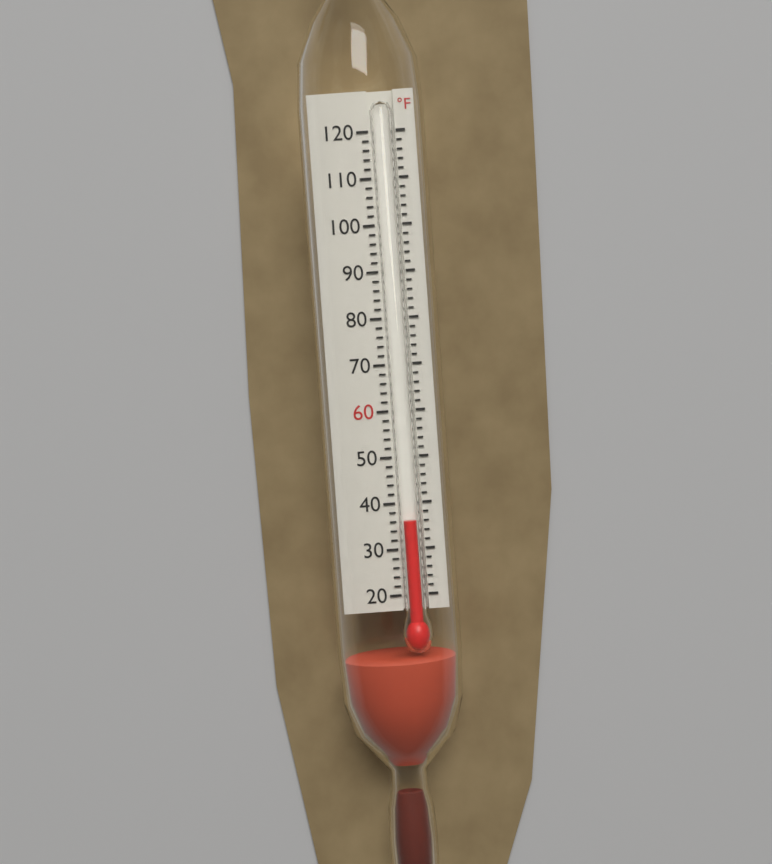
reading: 36 °F
